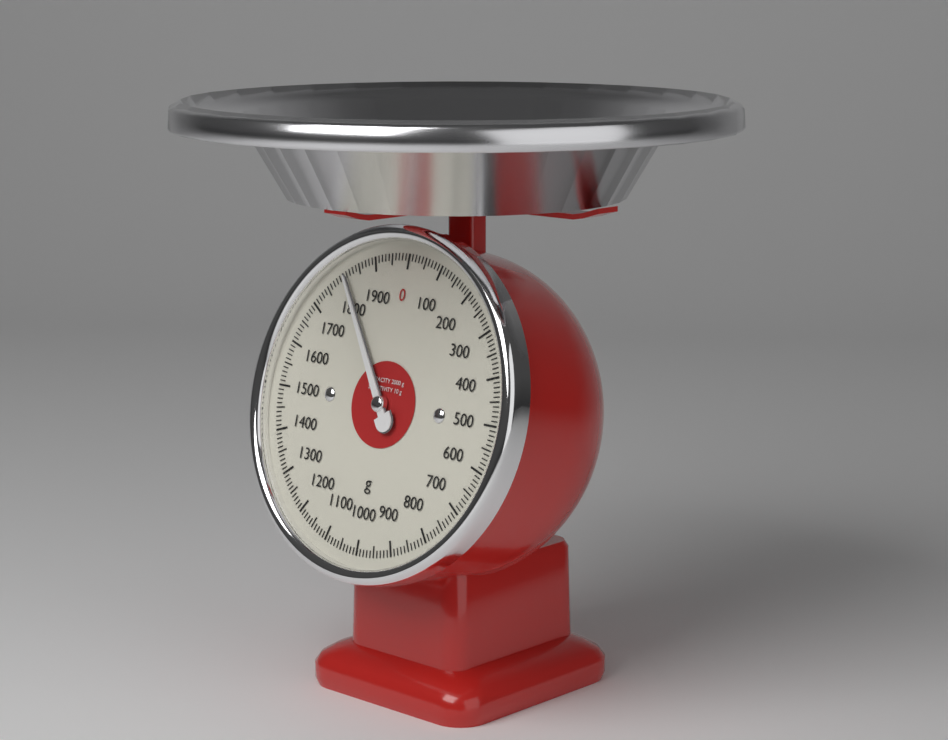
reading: 1810 g
